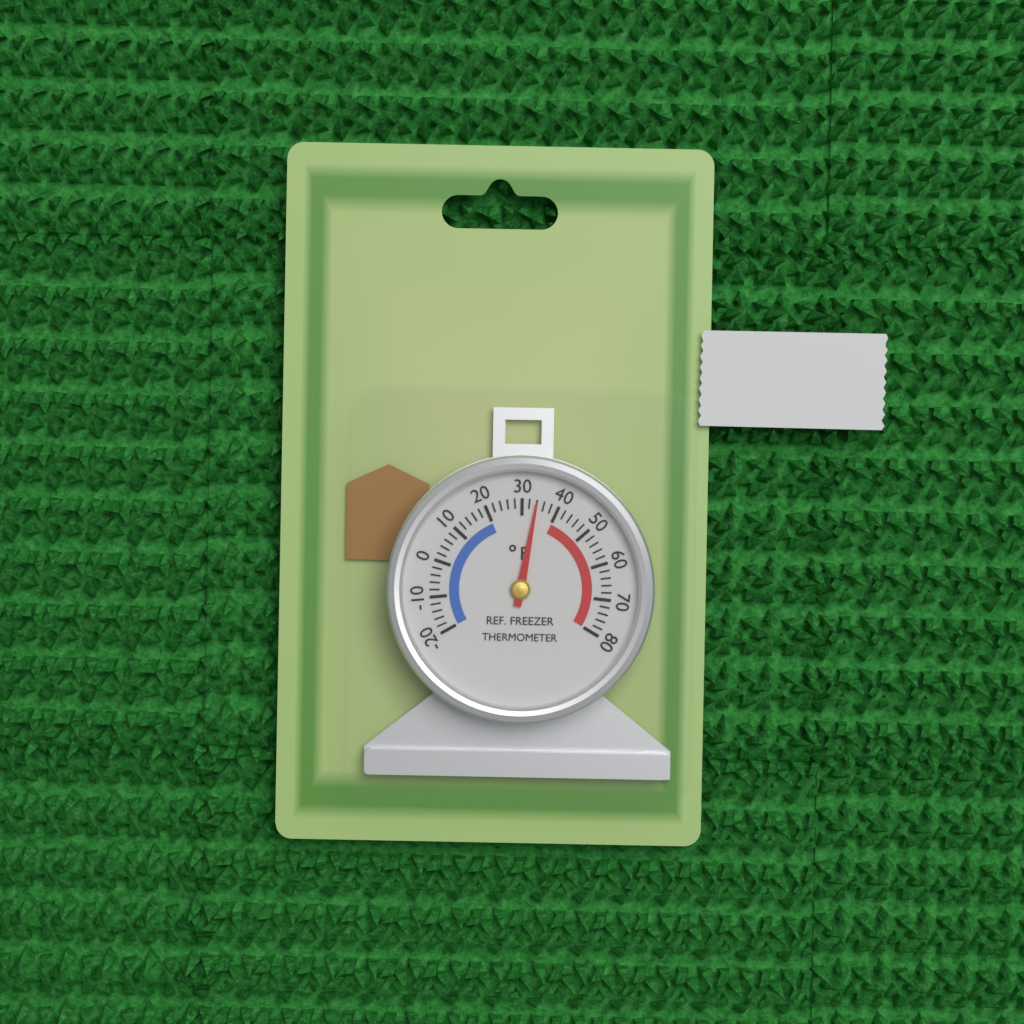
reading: 34 °F
